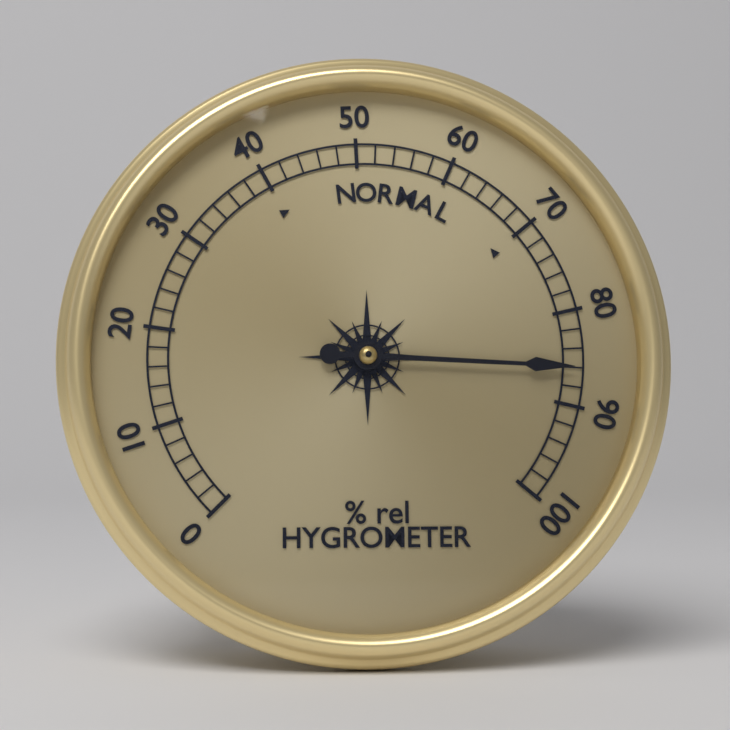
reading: 86 % rel
